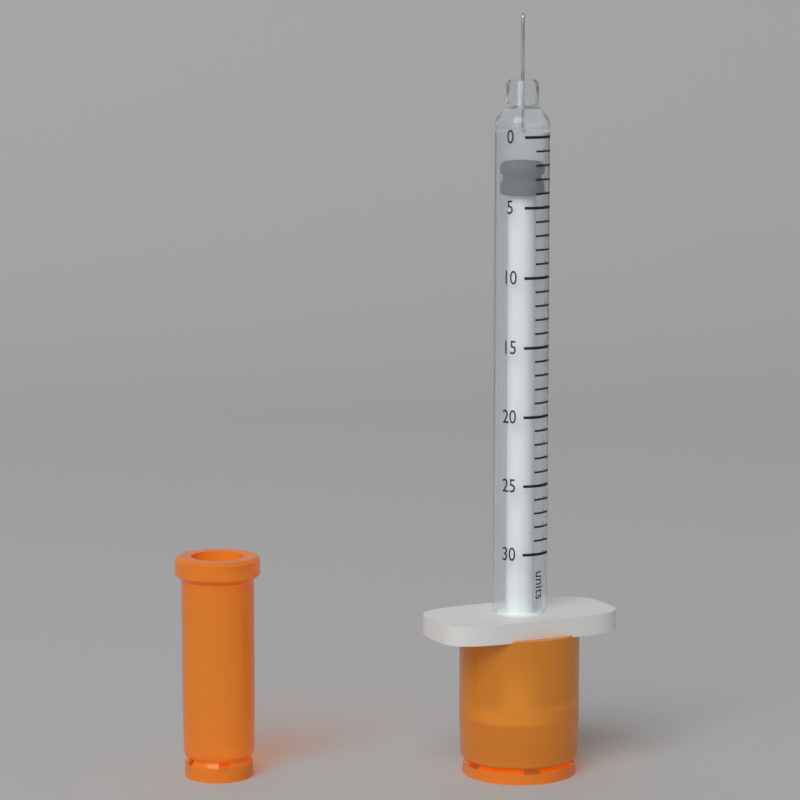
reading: 2 units
